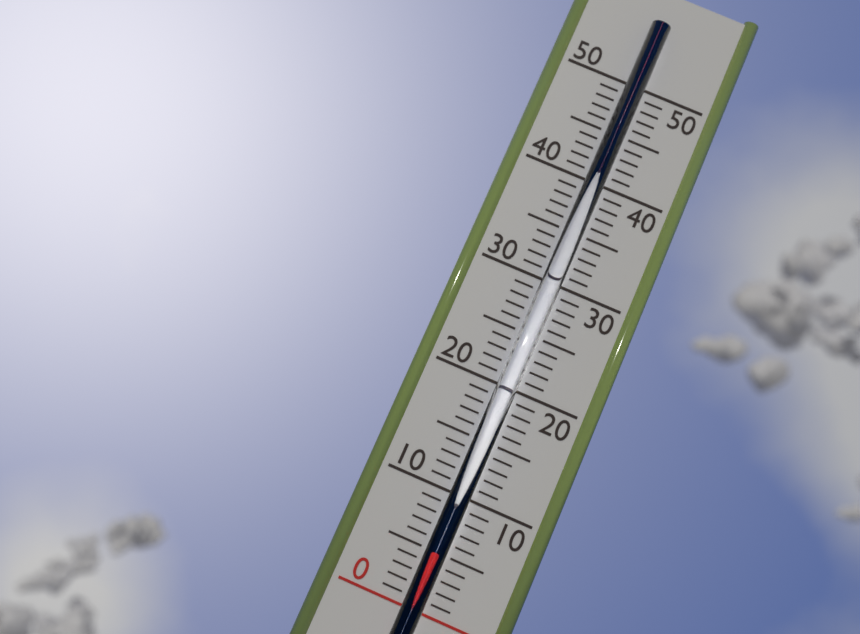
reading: 5 (no unit)
